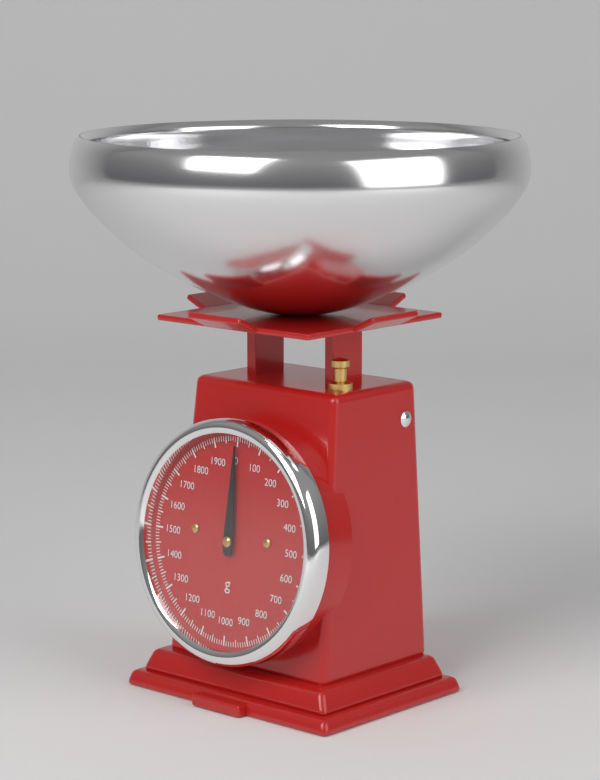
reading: 0 g
